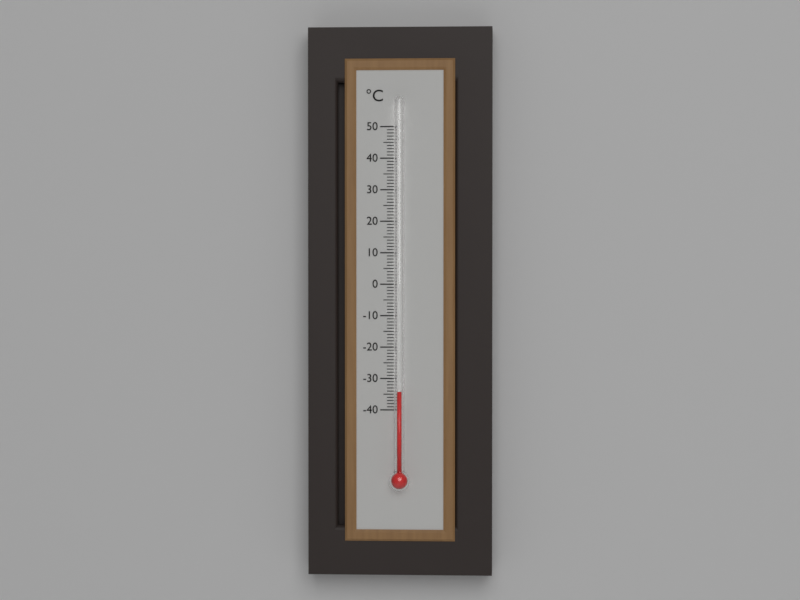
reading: -34 °C
